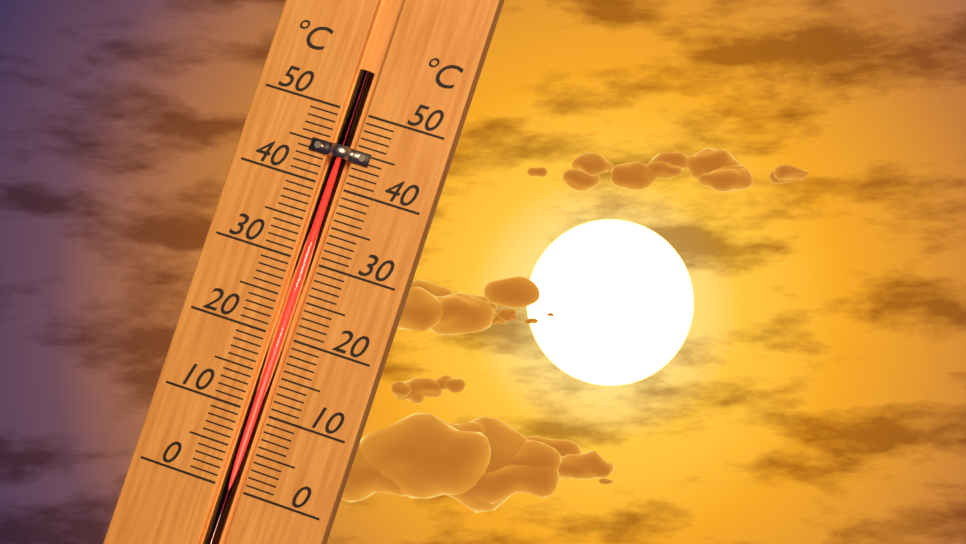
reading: 45 °C
